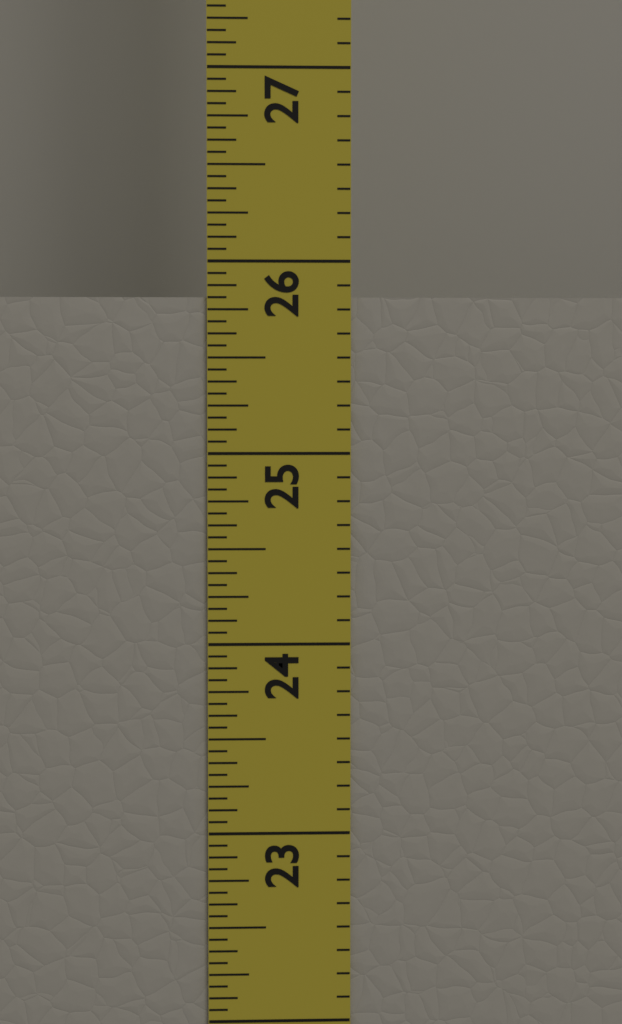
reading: 25.8125 in
